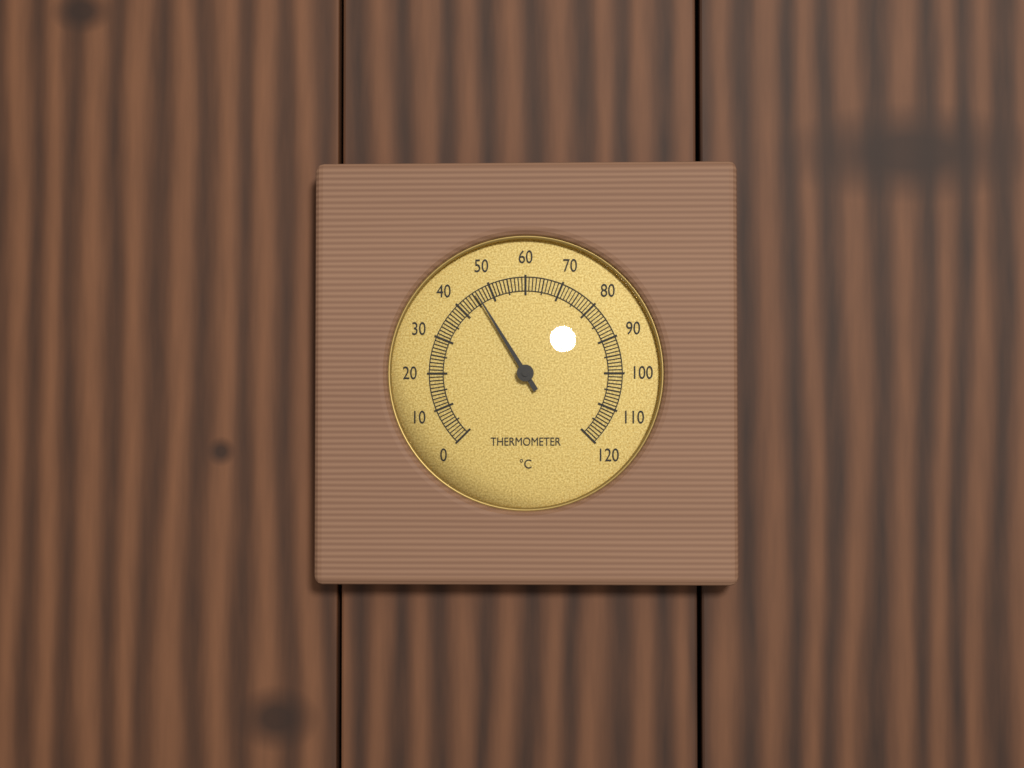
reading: 46 °C
